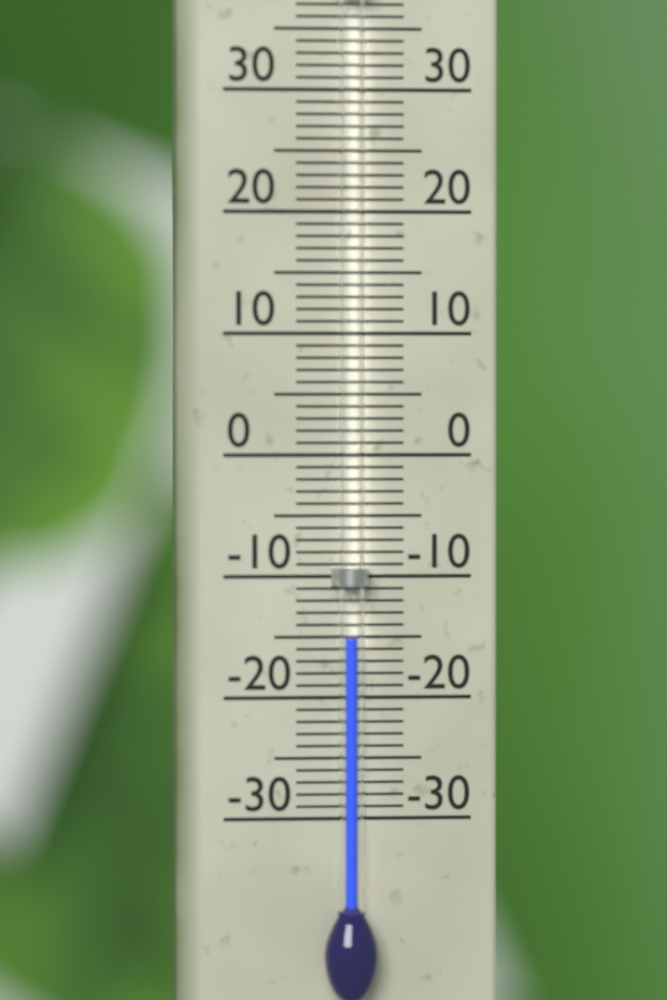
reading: -15 °C
